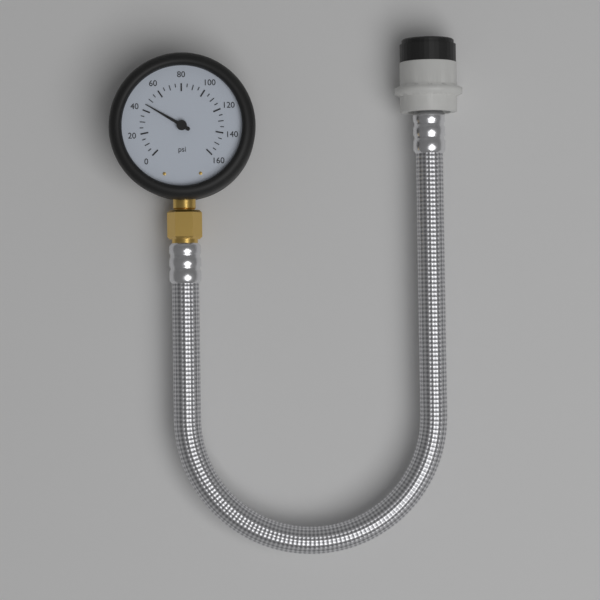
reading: 45 psi
